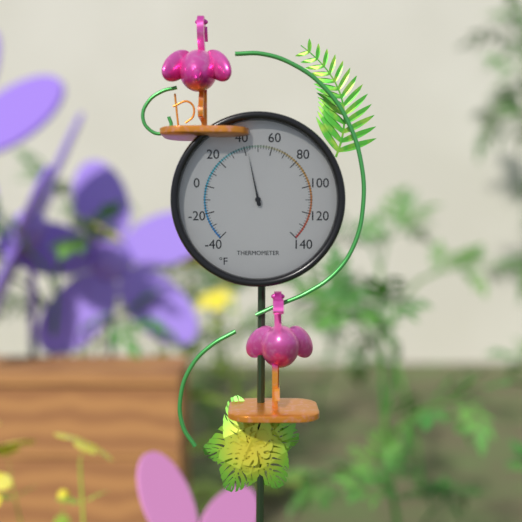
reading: 42 °F
